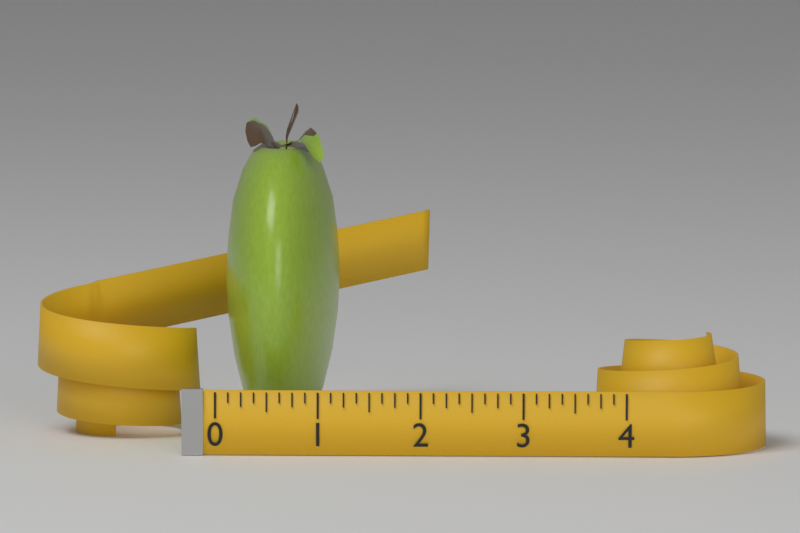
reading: 1.125 (no unit)
